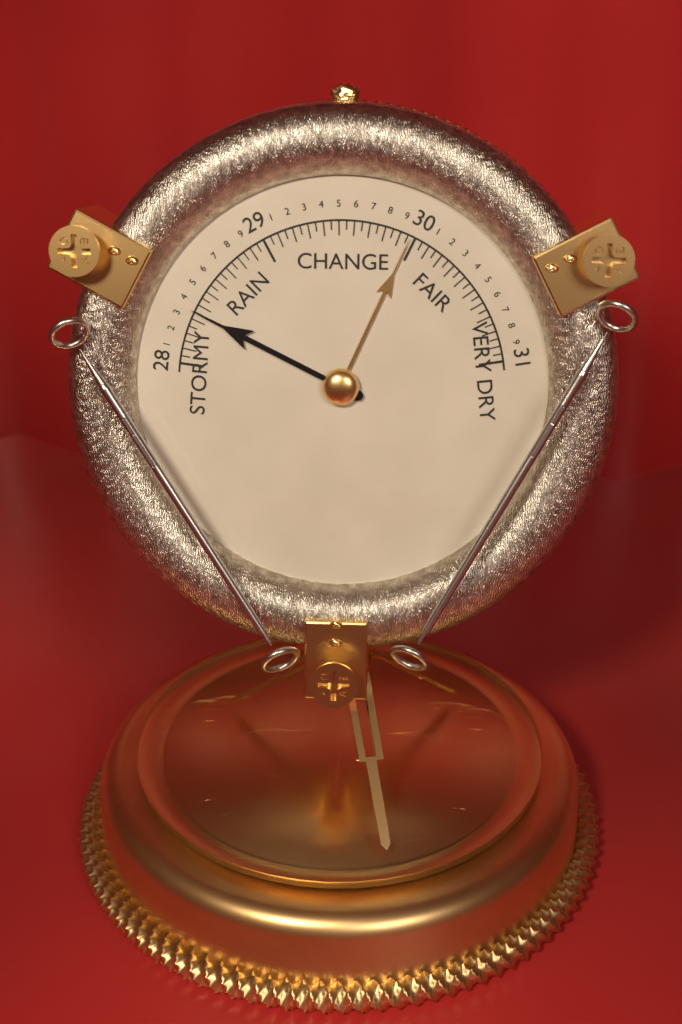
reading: 28.35 (no unit)
